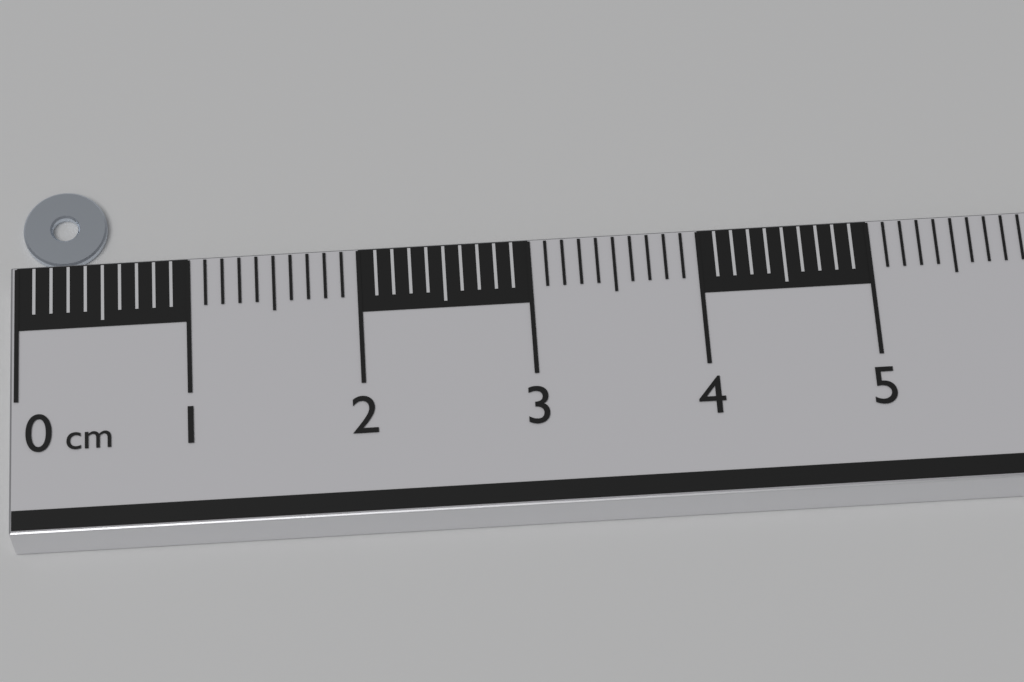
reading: 0.5 cm
